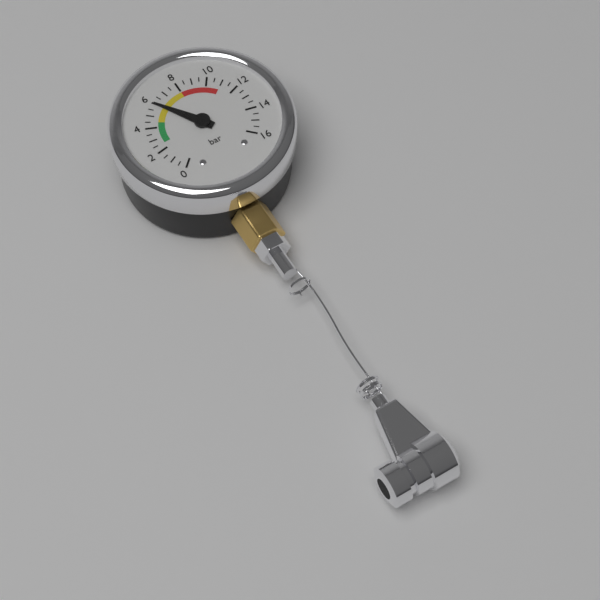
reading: 6.0 bar
